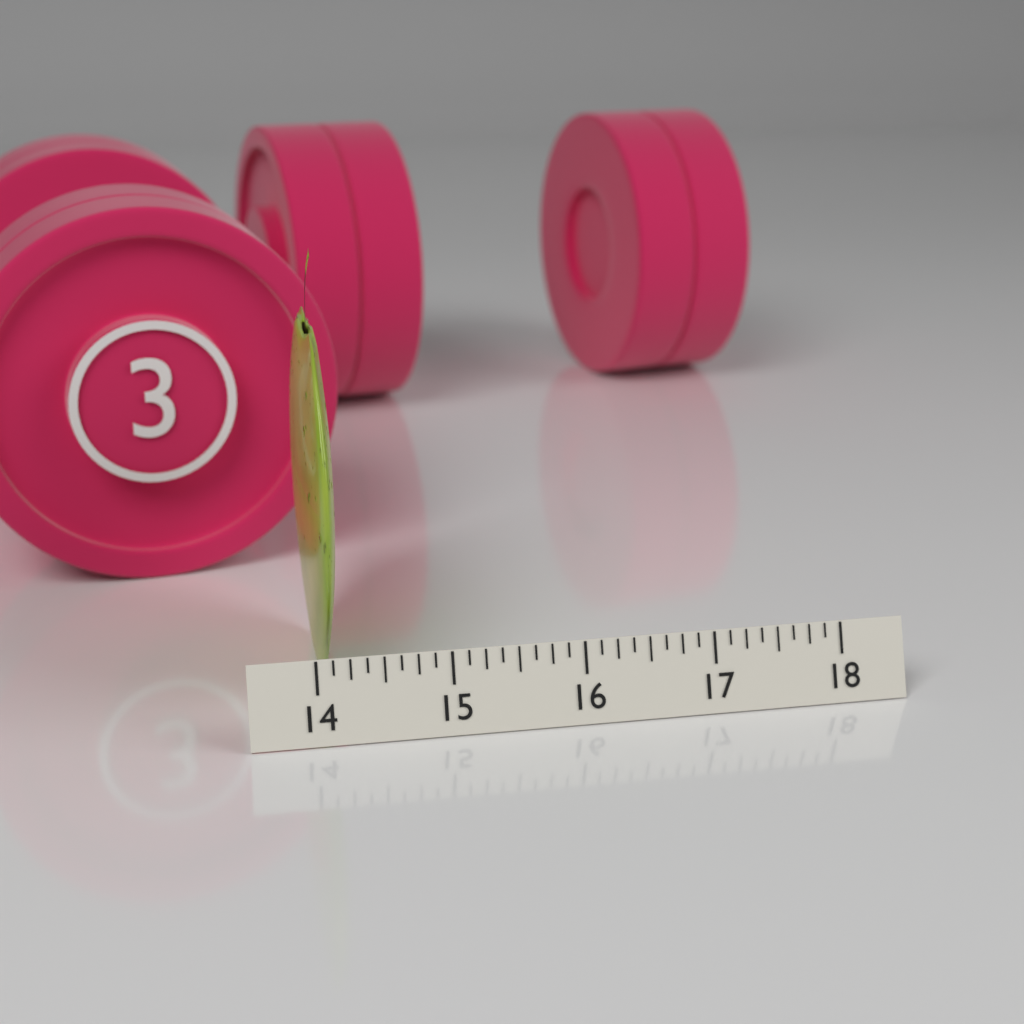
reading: 14.250 (no unit)
